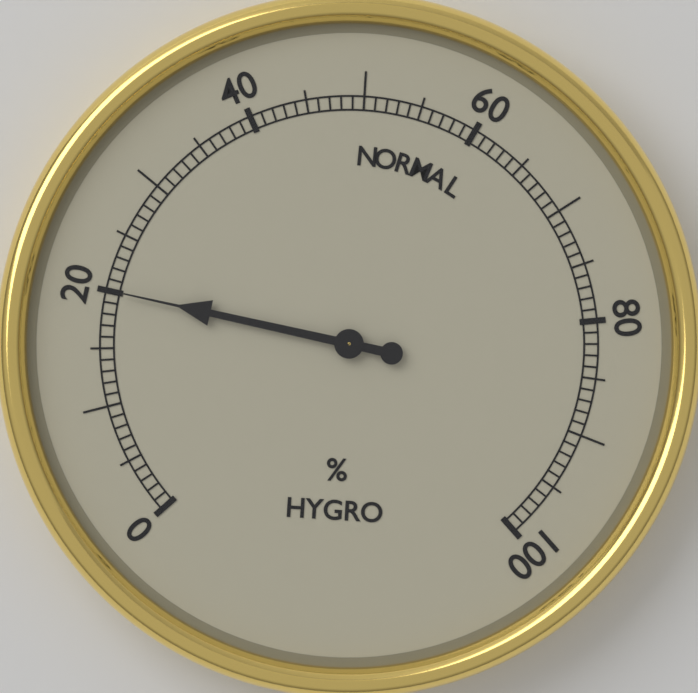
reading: 20 %
